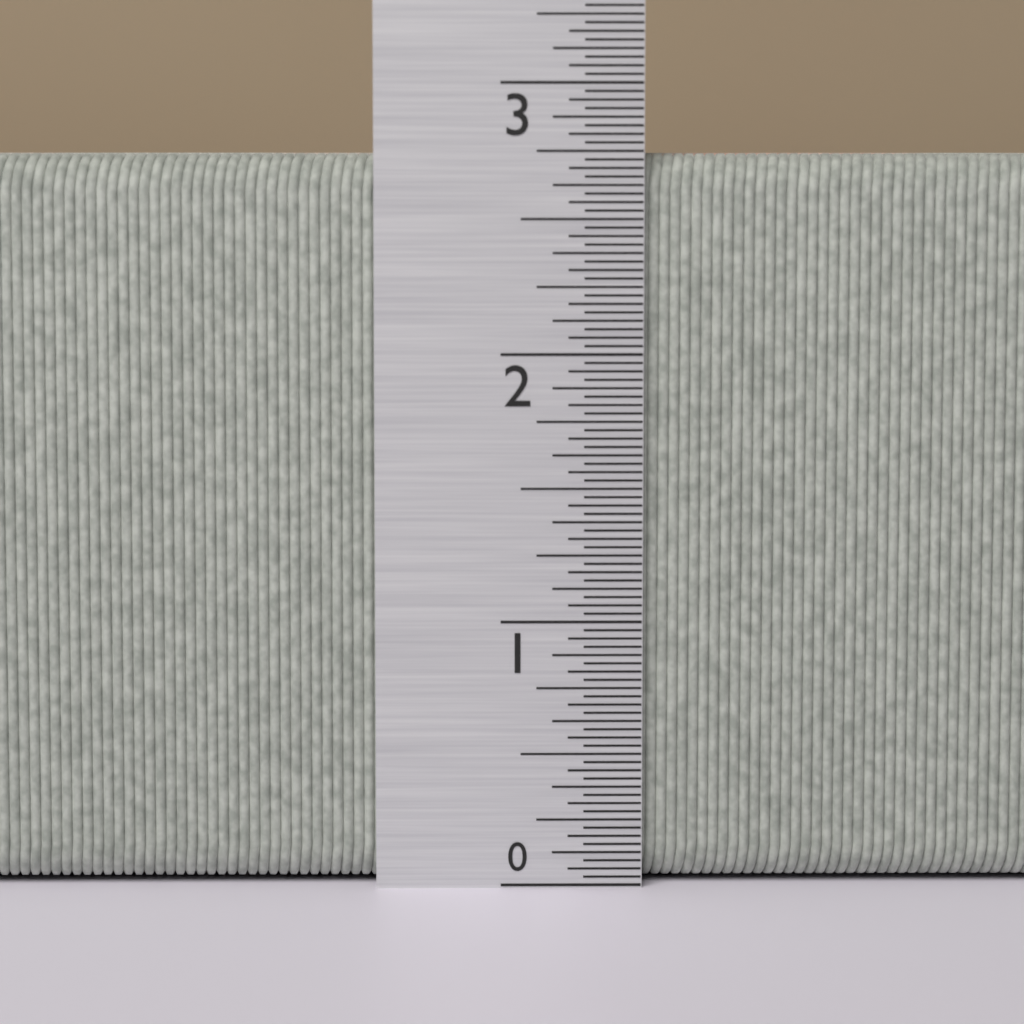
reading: 2.75000 in
